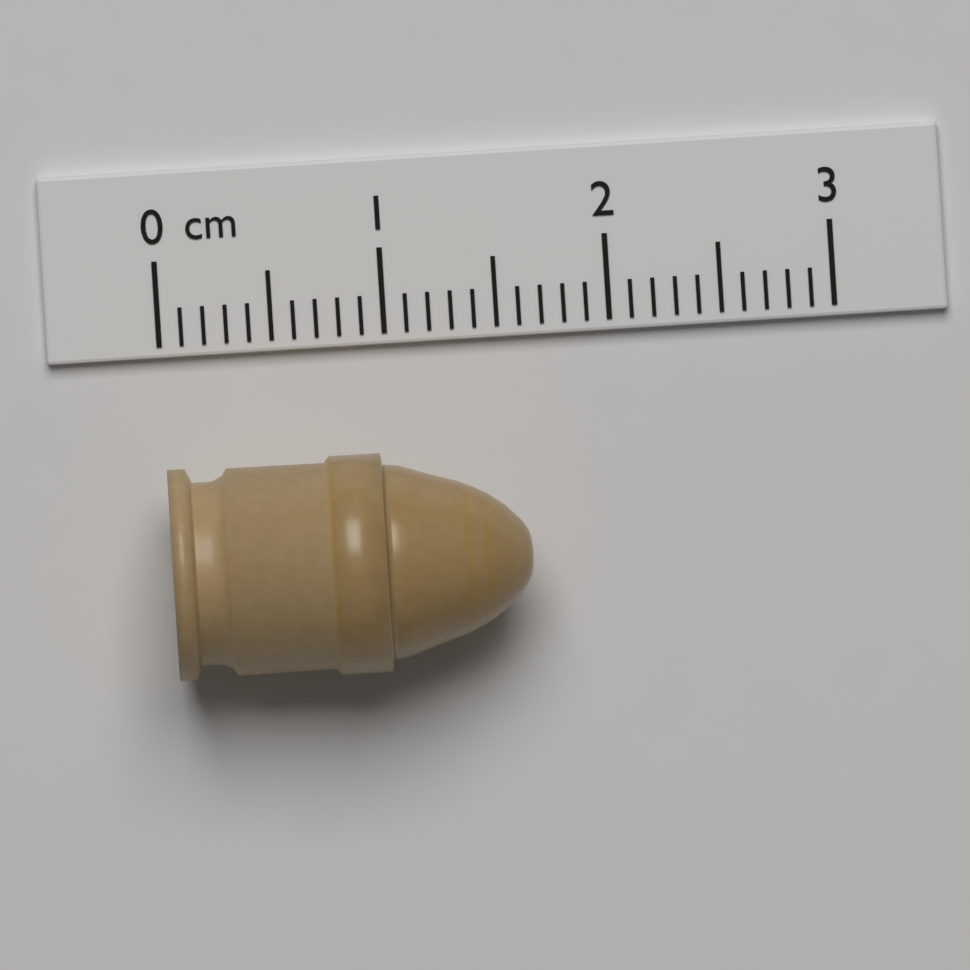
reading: 1.6 cm
